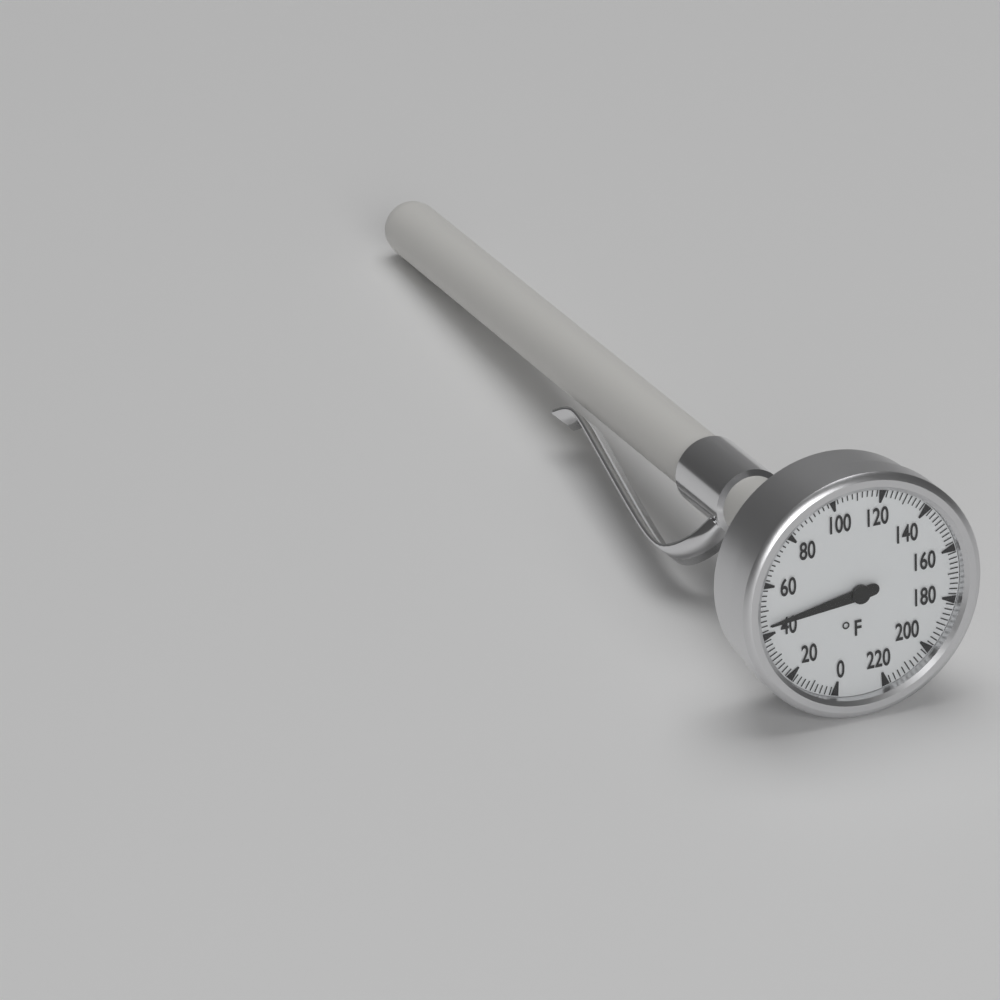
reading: 44 °F
